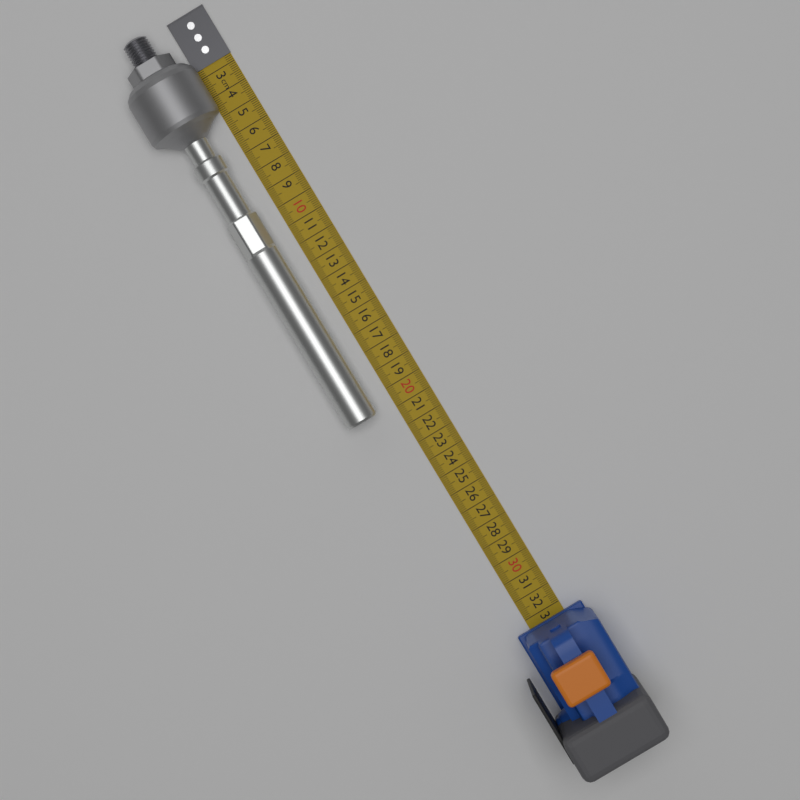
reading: 20.8 cm
